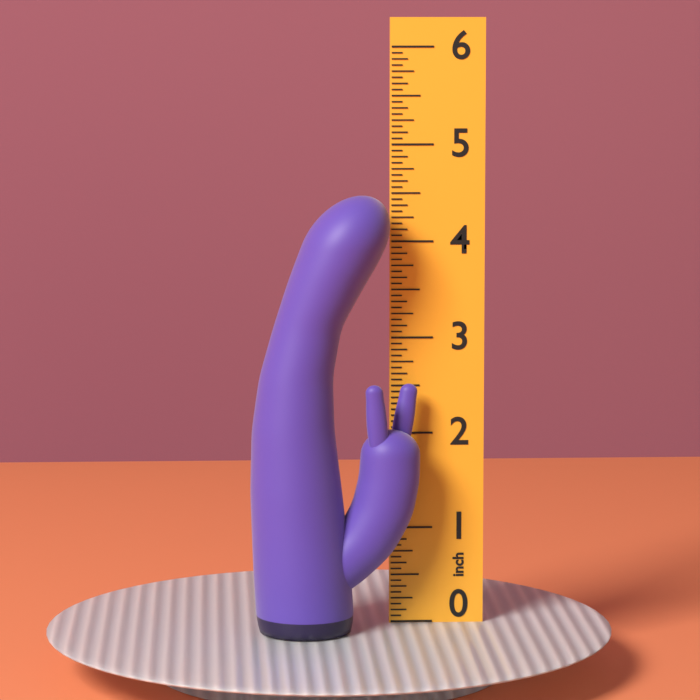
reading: 4.5000 inch
